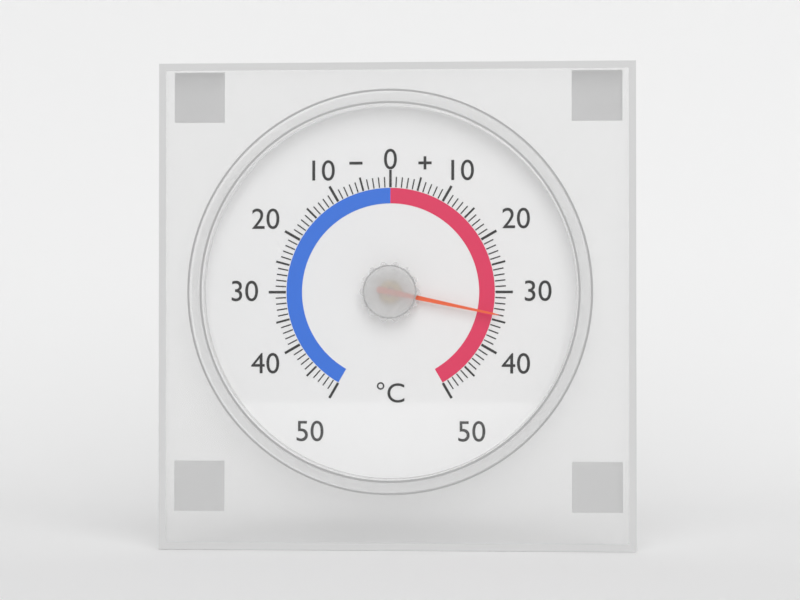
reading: 34 °C
